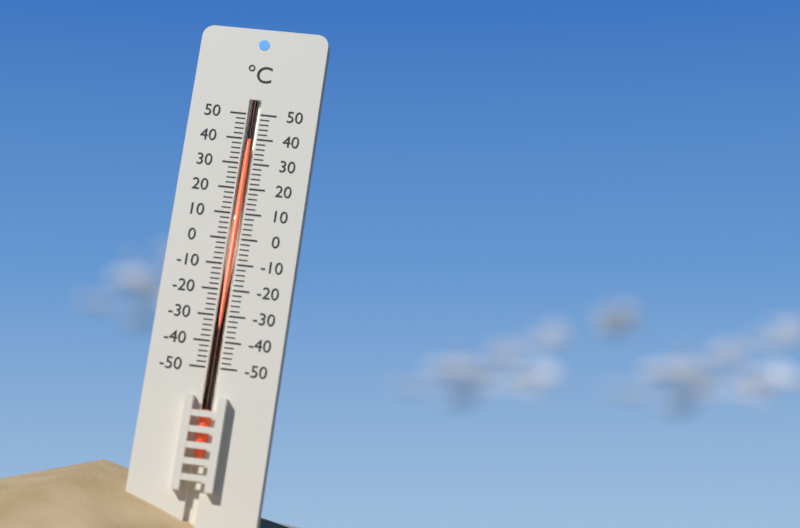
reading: 38 °C
